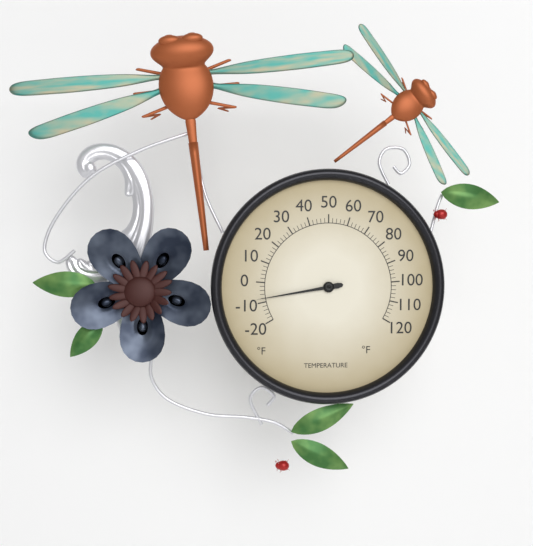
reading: -8 °F
